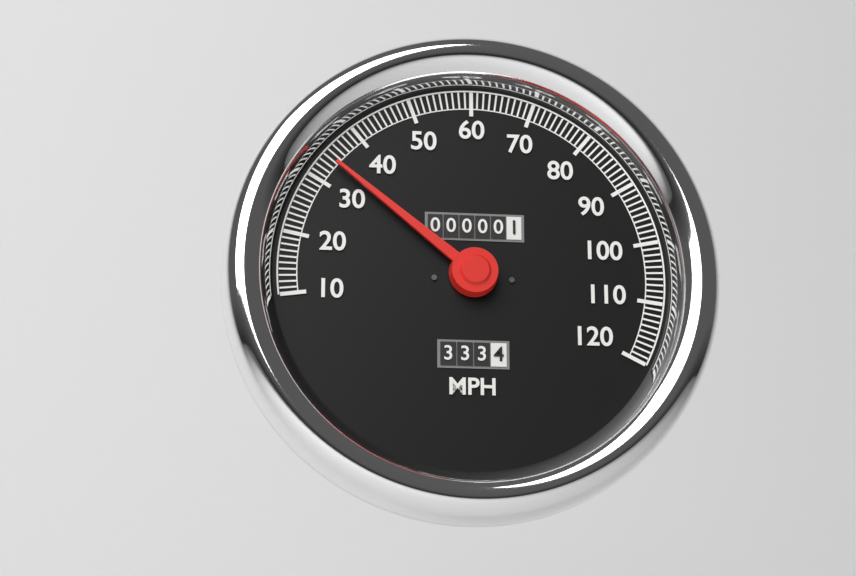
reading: 34 MPH
